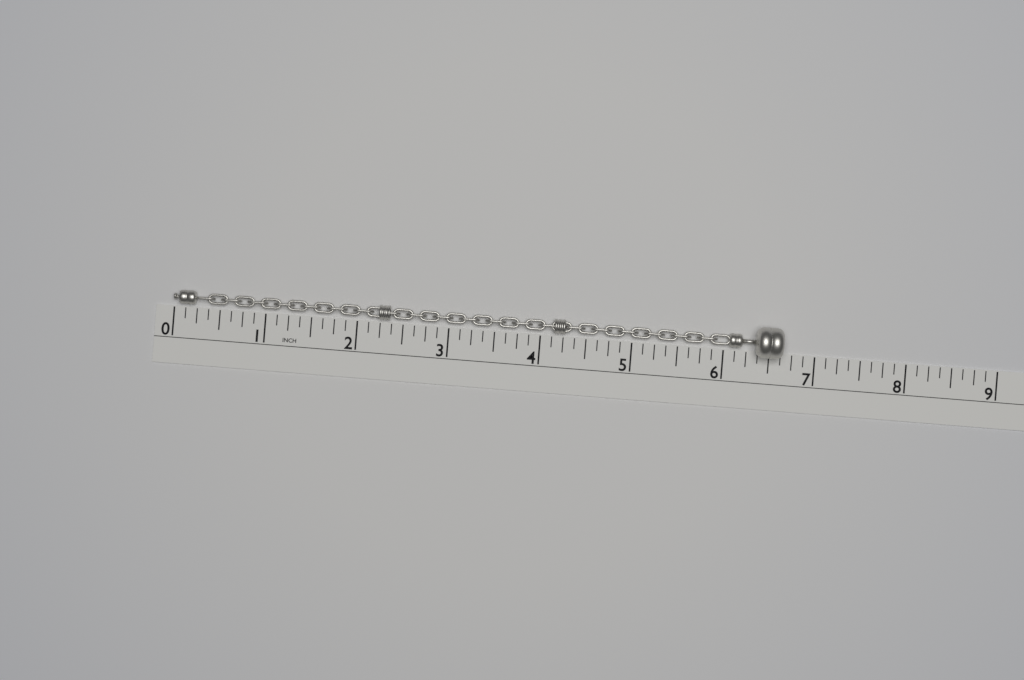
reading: 6.625 in
